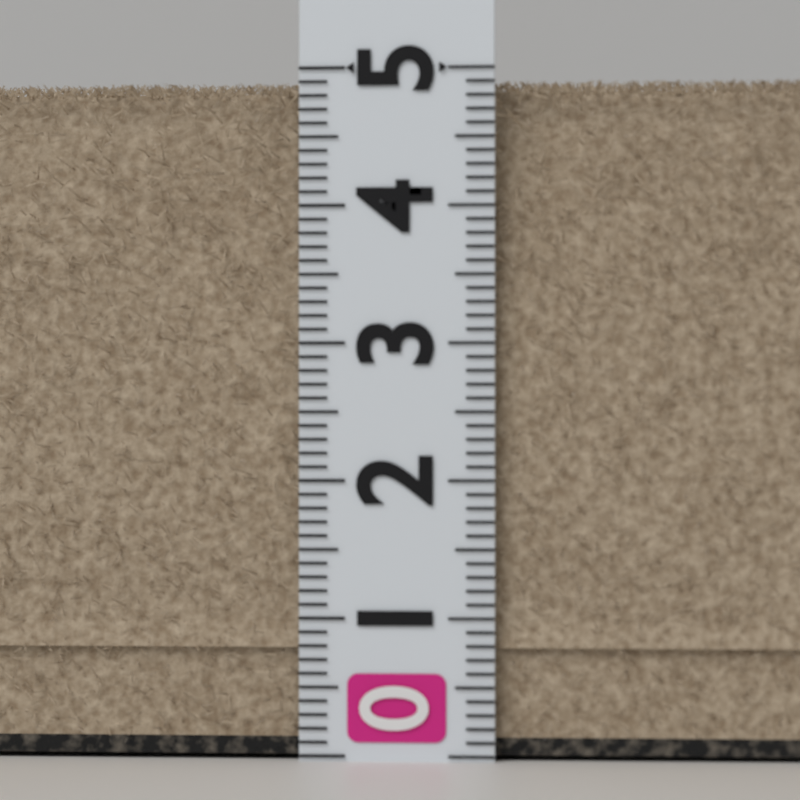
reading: 4.9 (no unit)
